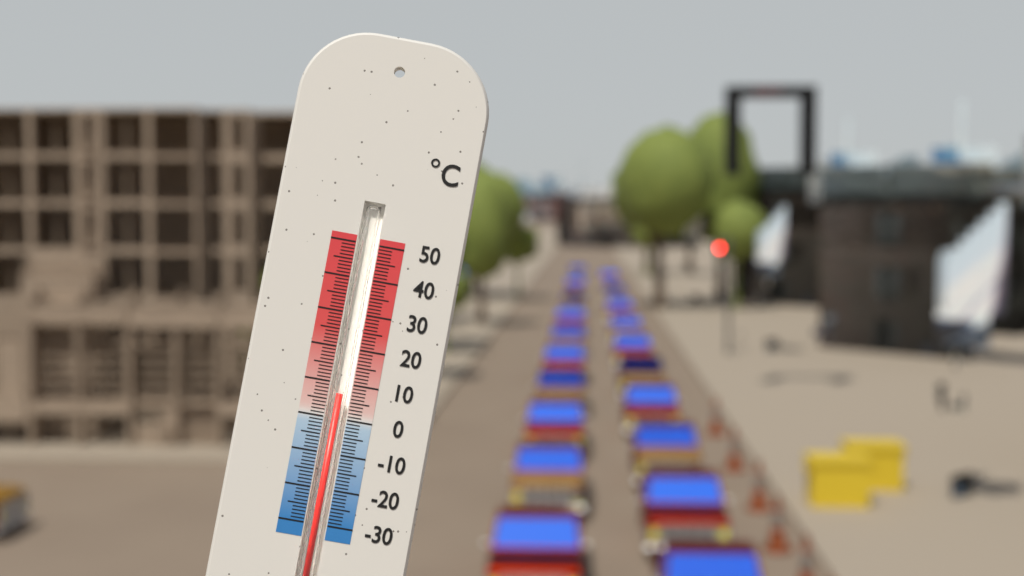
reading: 7 °C
